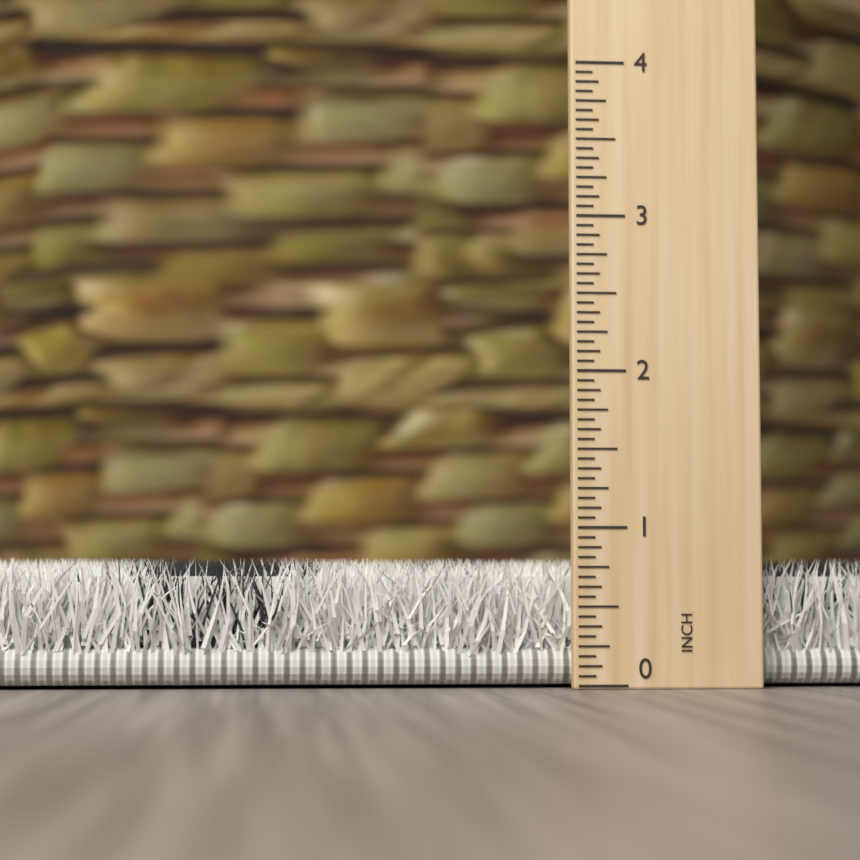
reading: 0.8125 inch
